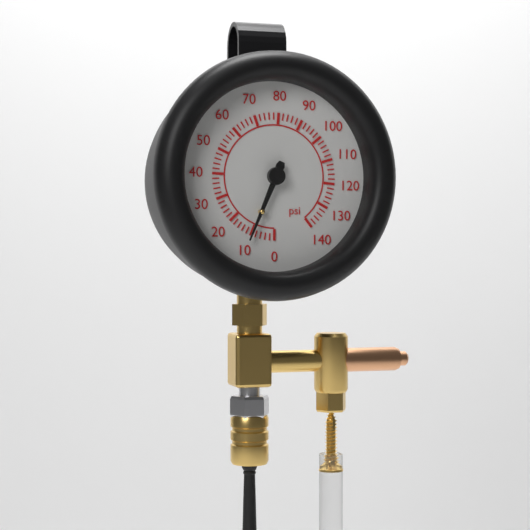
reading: 10 psi
